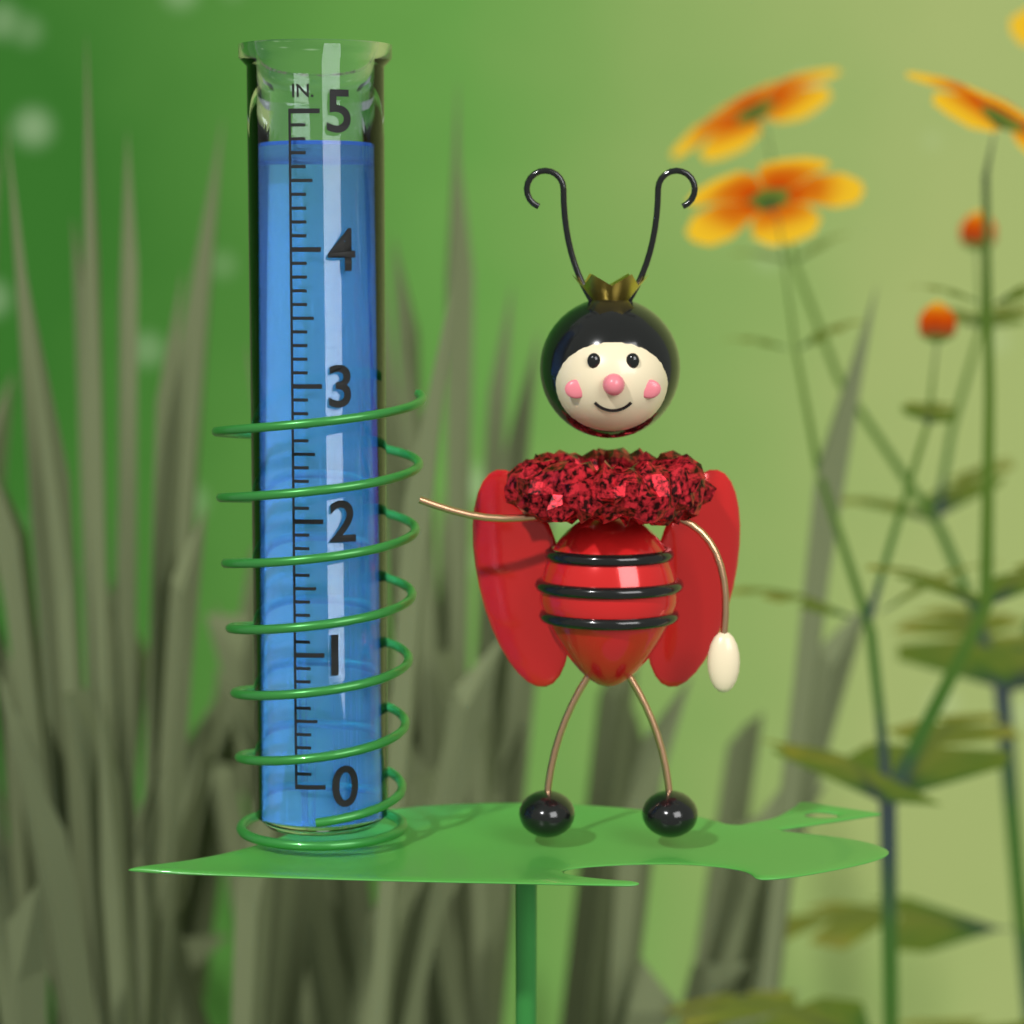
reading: 4.8 in
